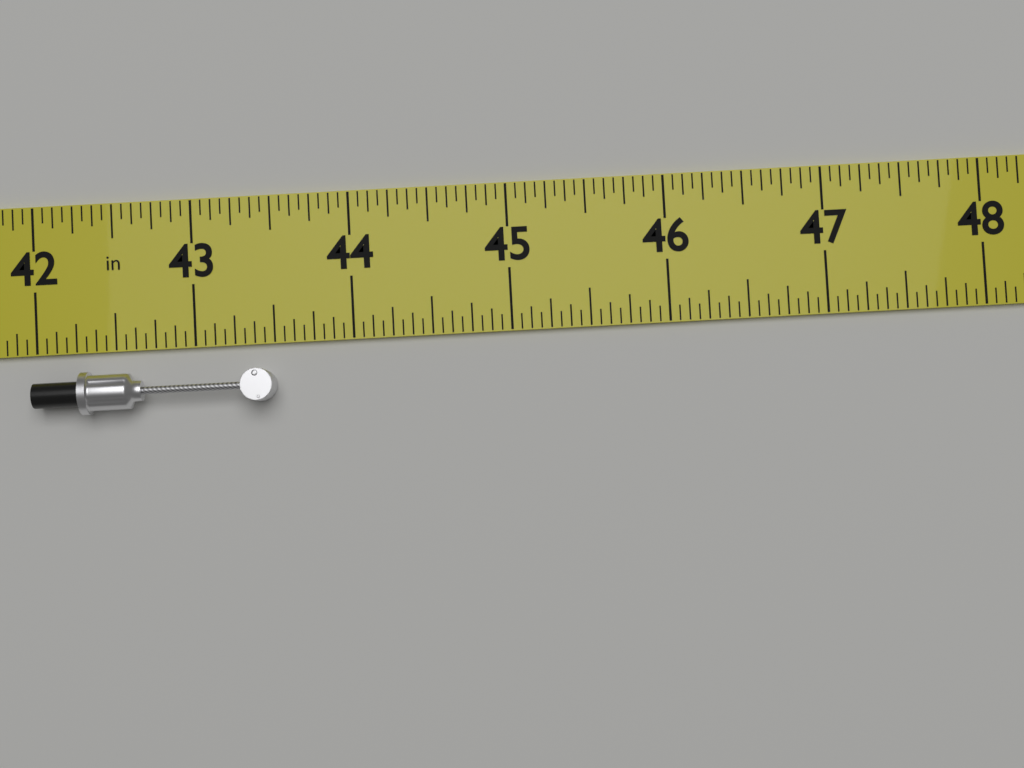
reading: 43.5000 in
